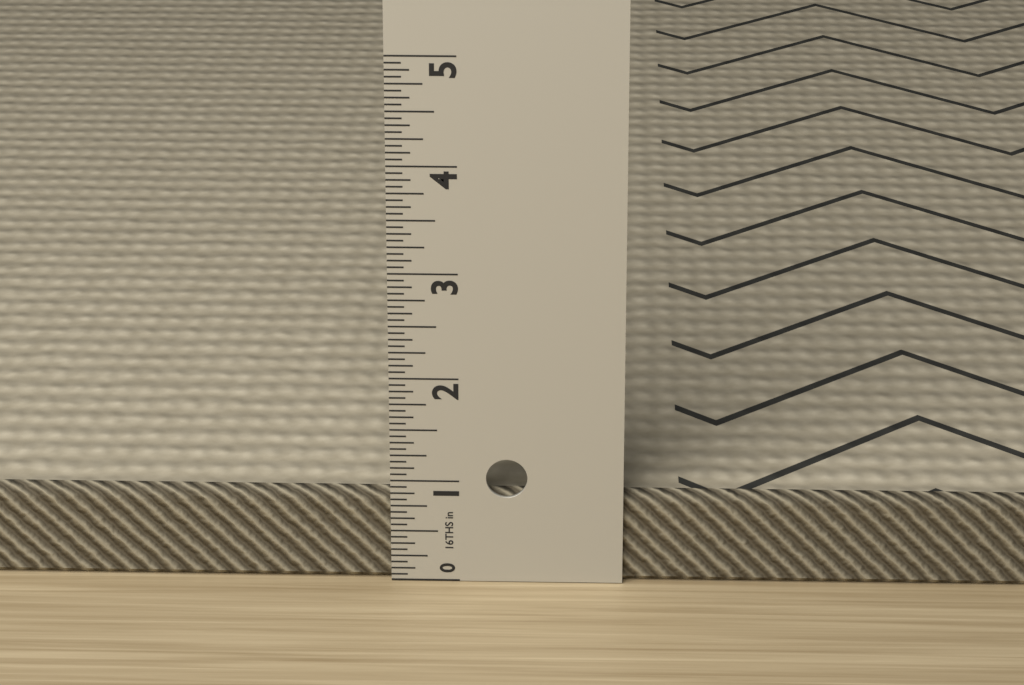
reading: 0.8750 in
